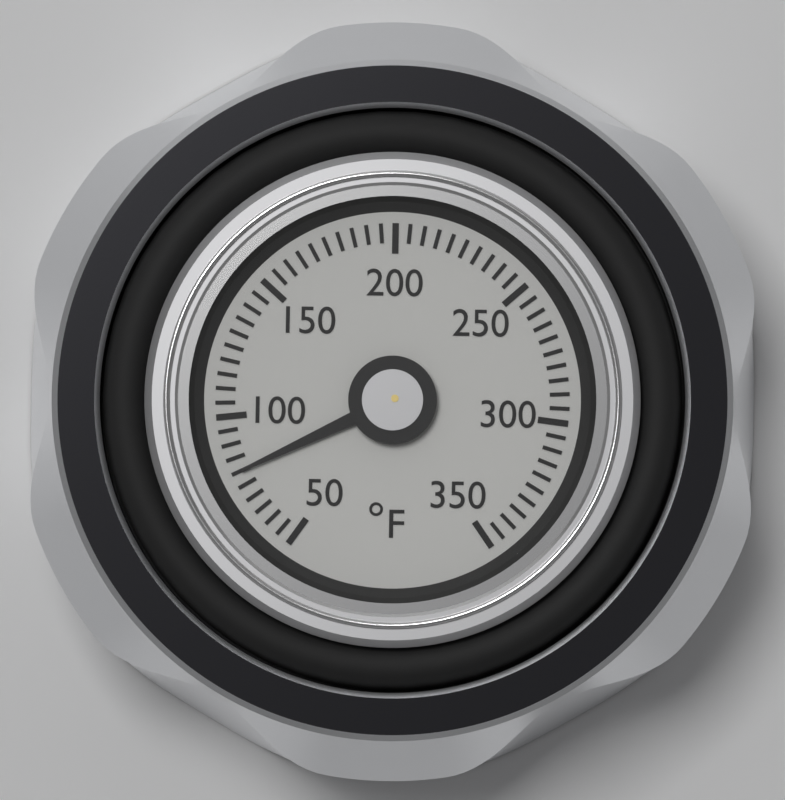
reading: 80 °F
